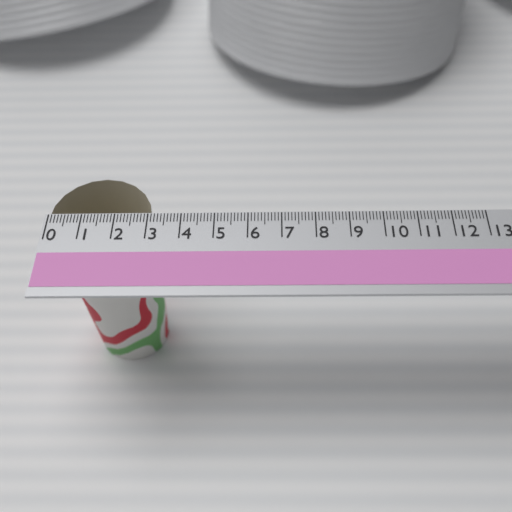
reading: 3.1 (no unit)
